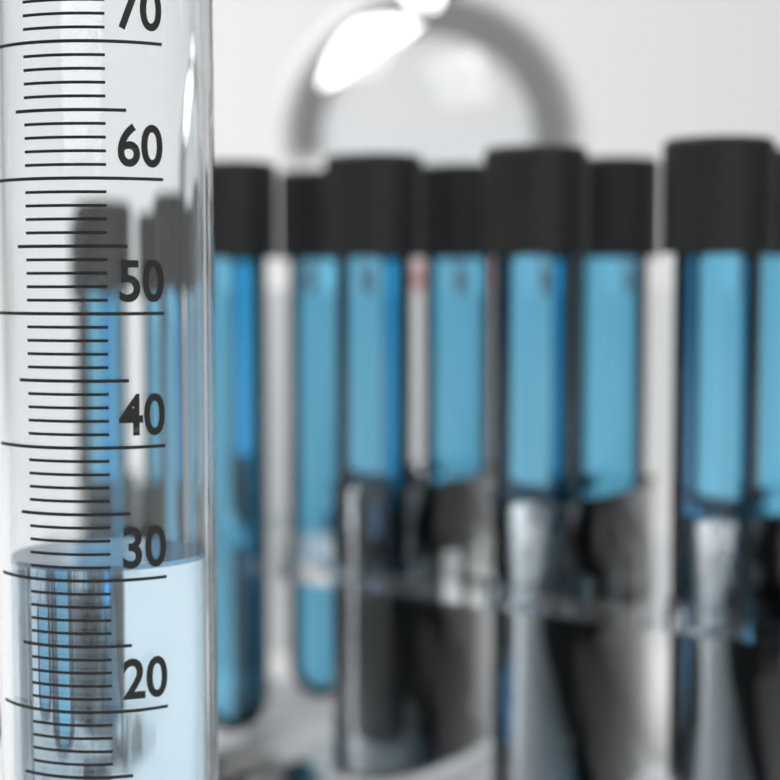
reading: 31 ml
